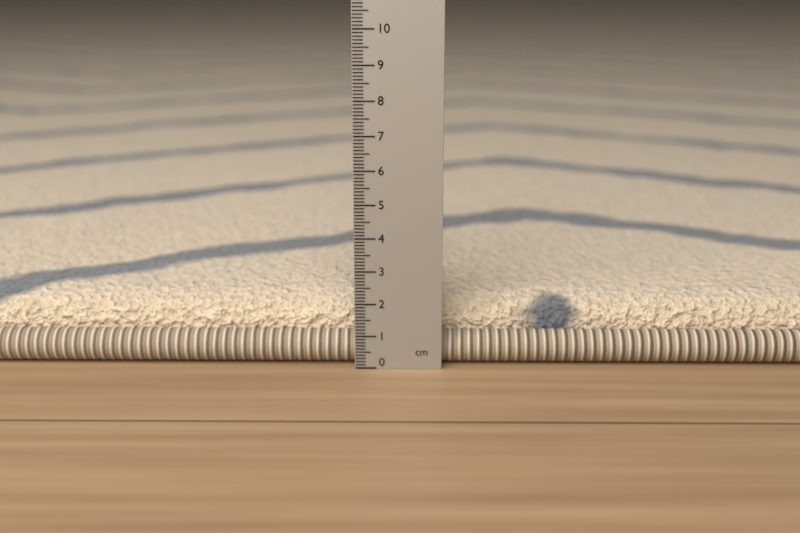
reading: 1.9 cm
